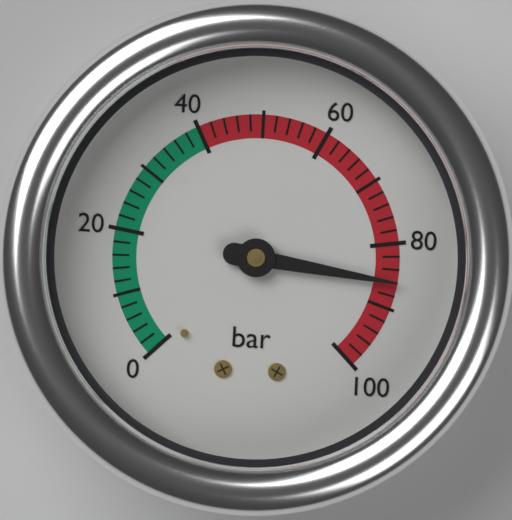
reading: 86 bar
